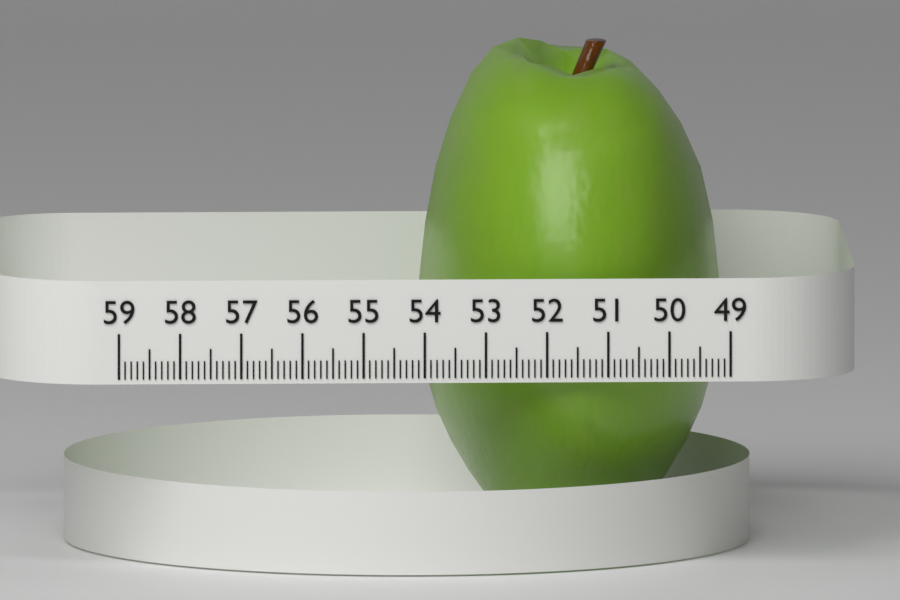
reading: 53.9 (no unit)
